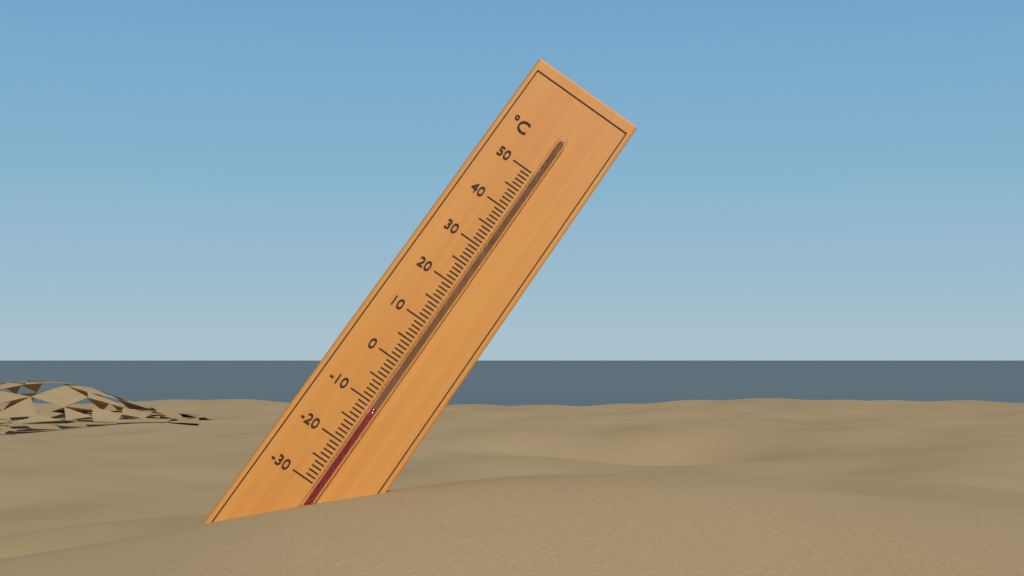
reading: -11 °C
